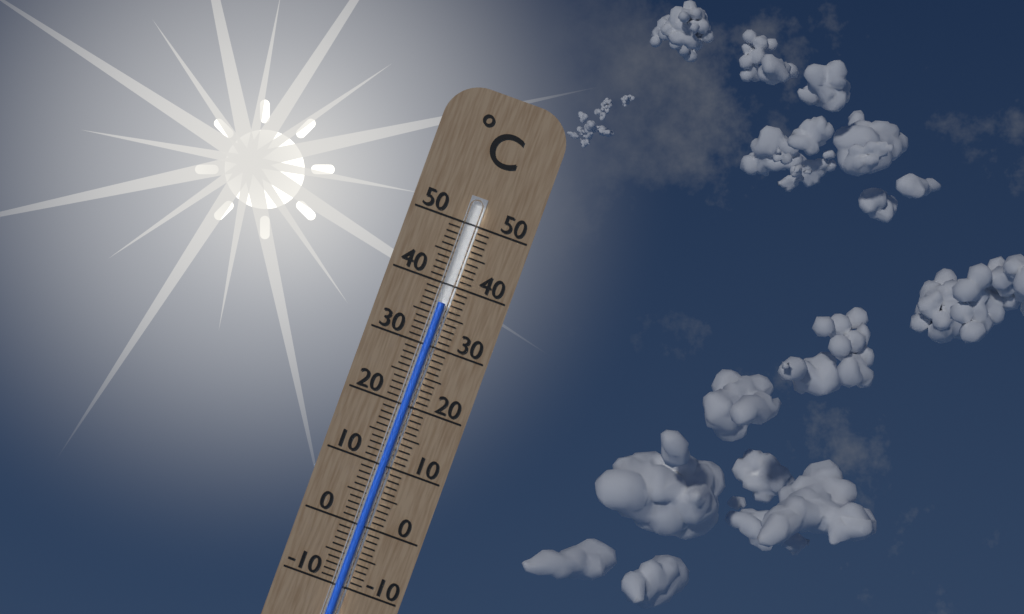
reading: 37 °C
